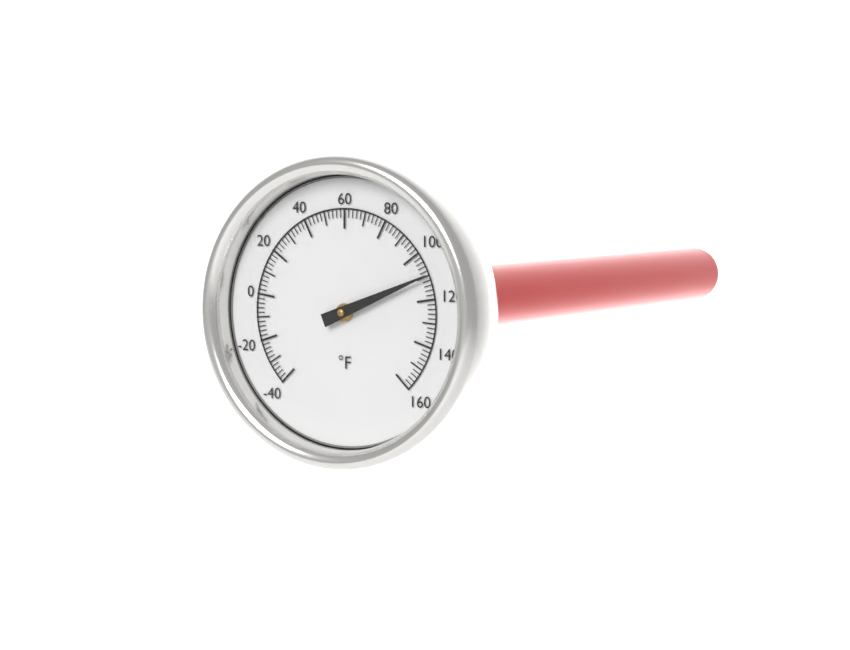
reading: 110 °F
